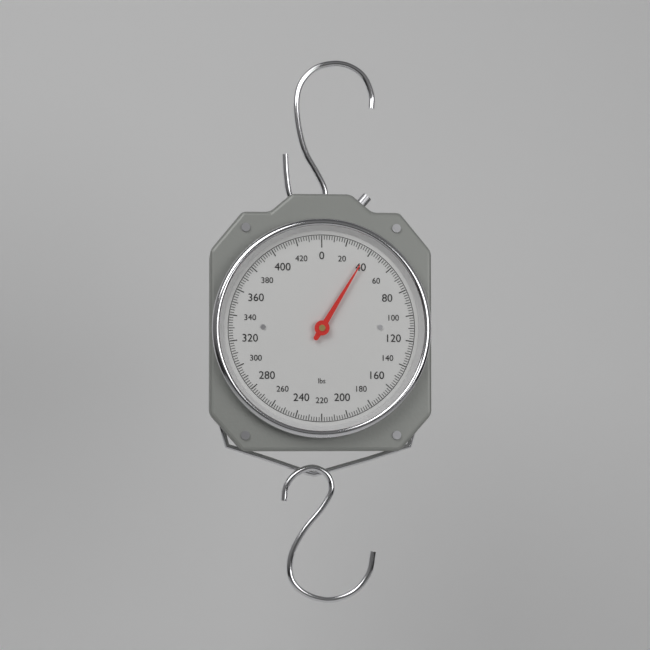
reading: 38 lbs
